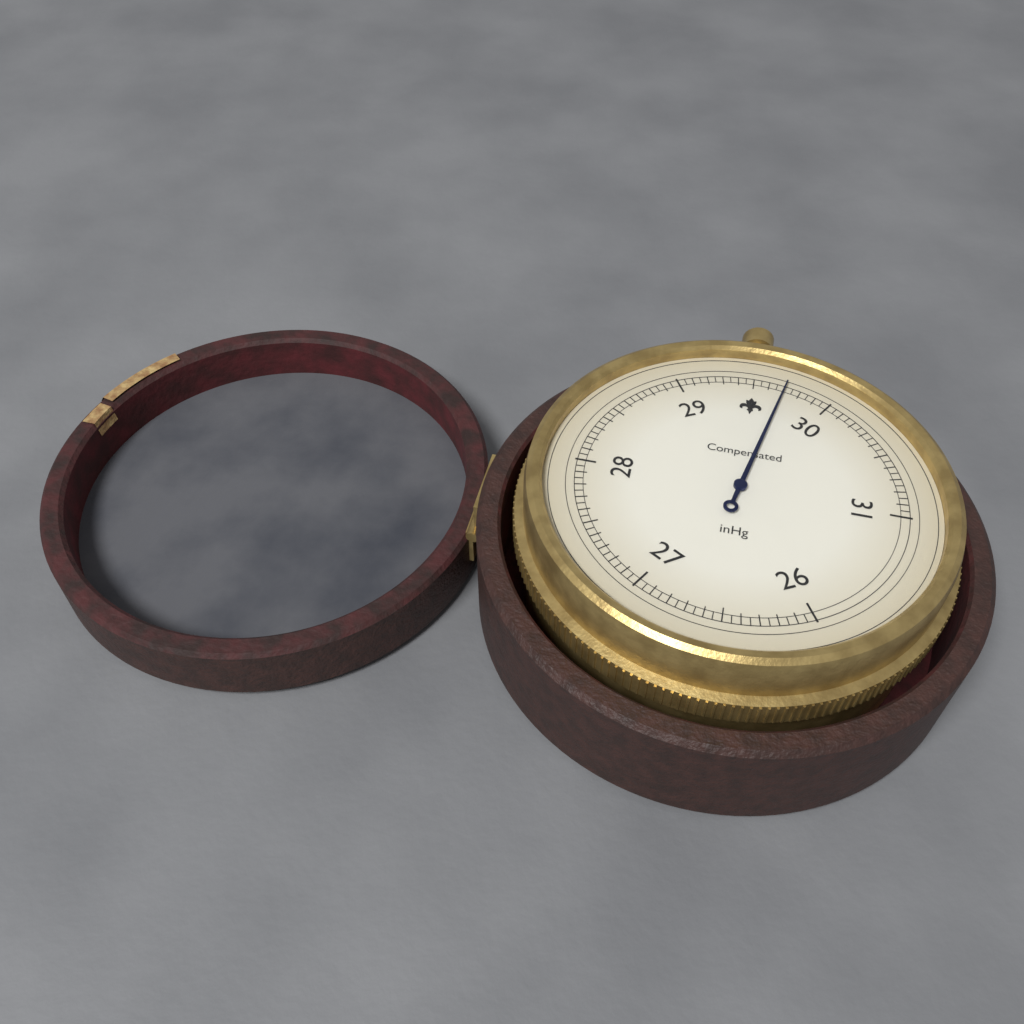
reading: 29.70 inHg
